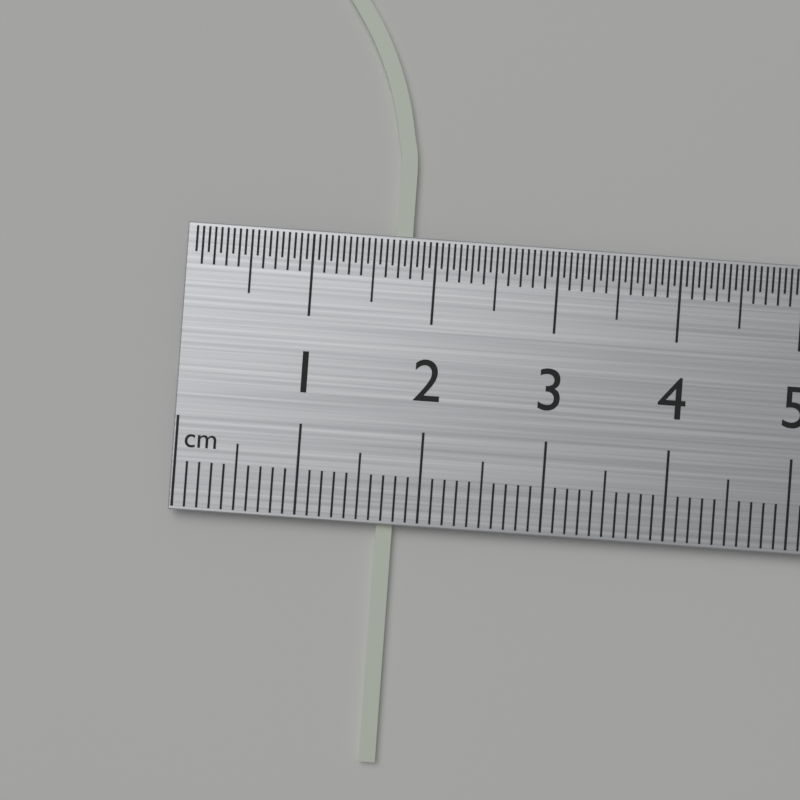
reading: 1.8 cm
